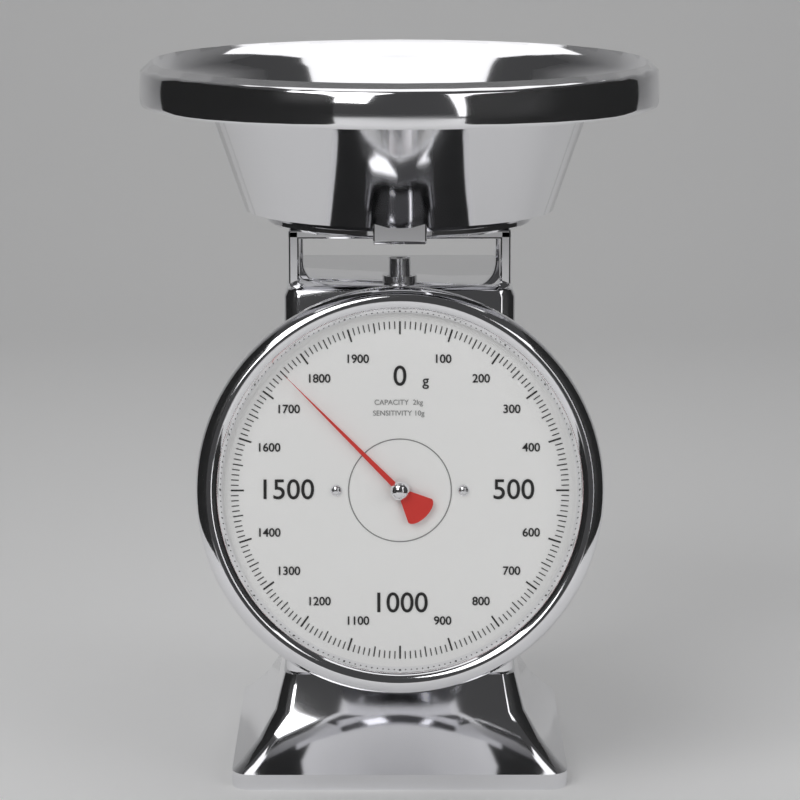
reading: 1750 g
